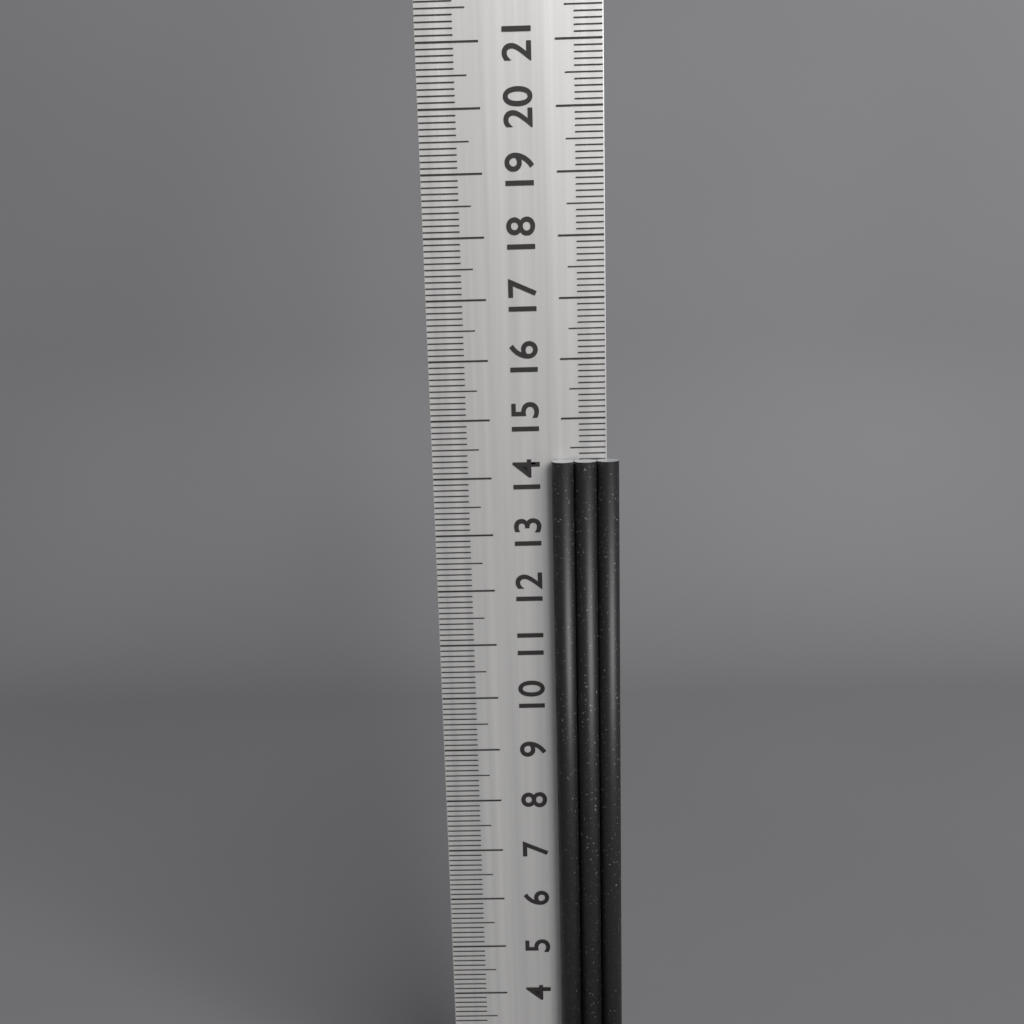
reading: 14.3 cm
